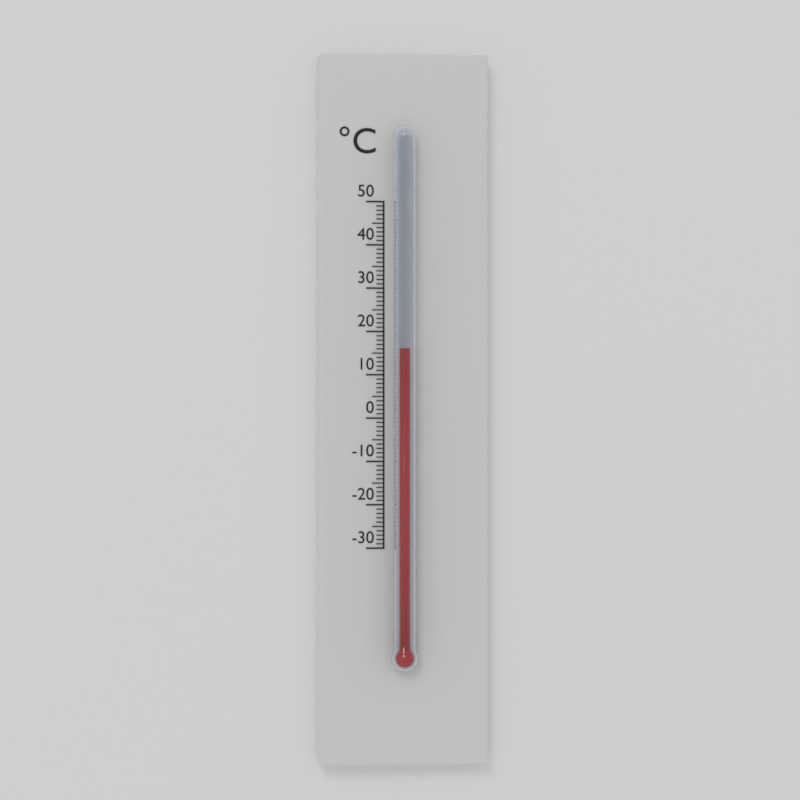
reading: 16 °C
